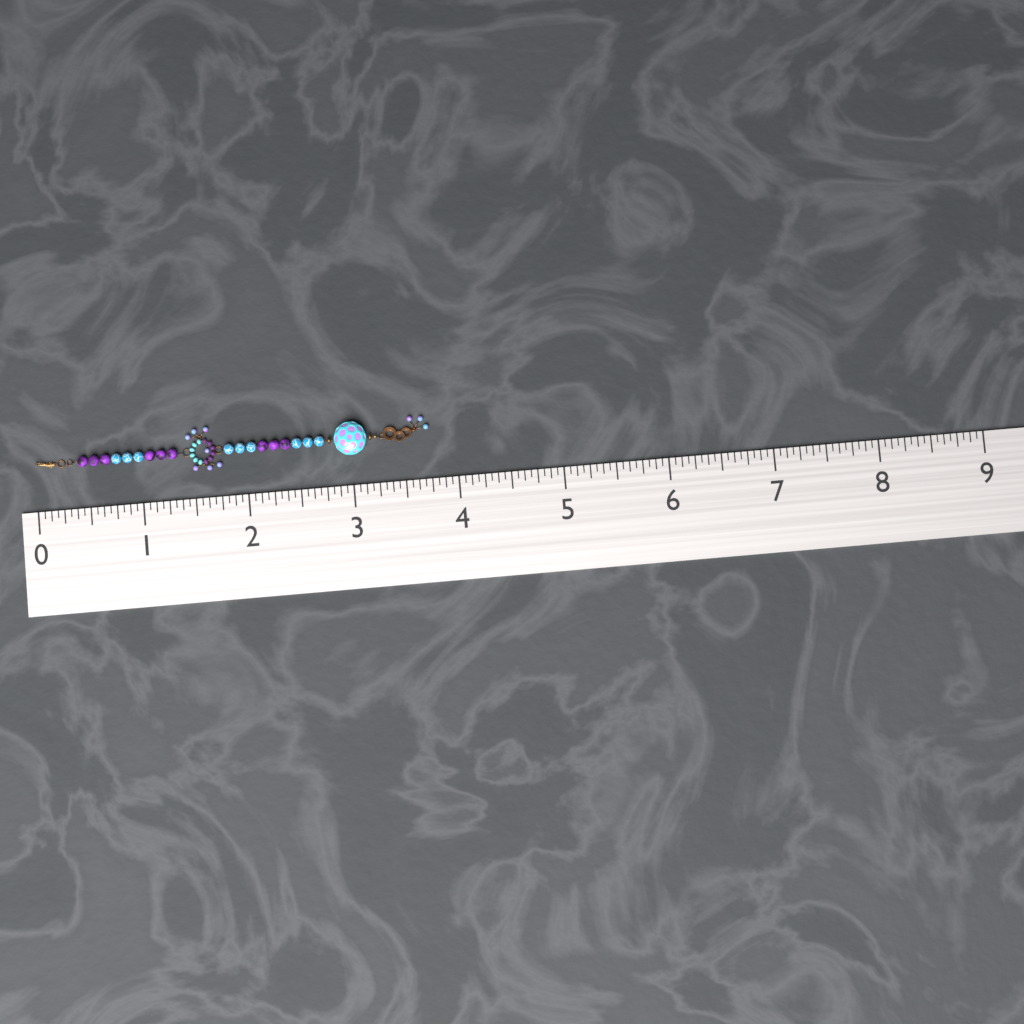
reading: 3.7500 (no unit)
